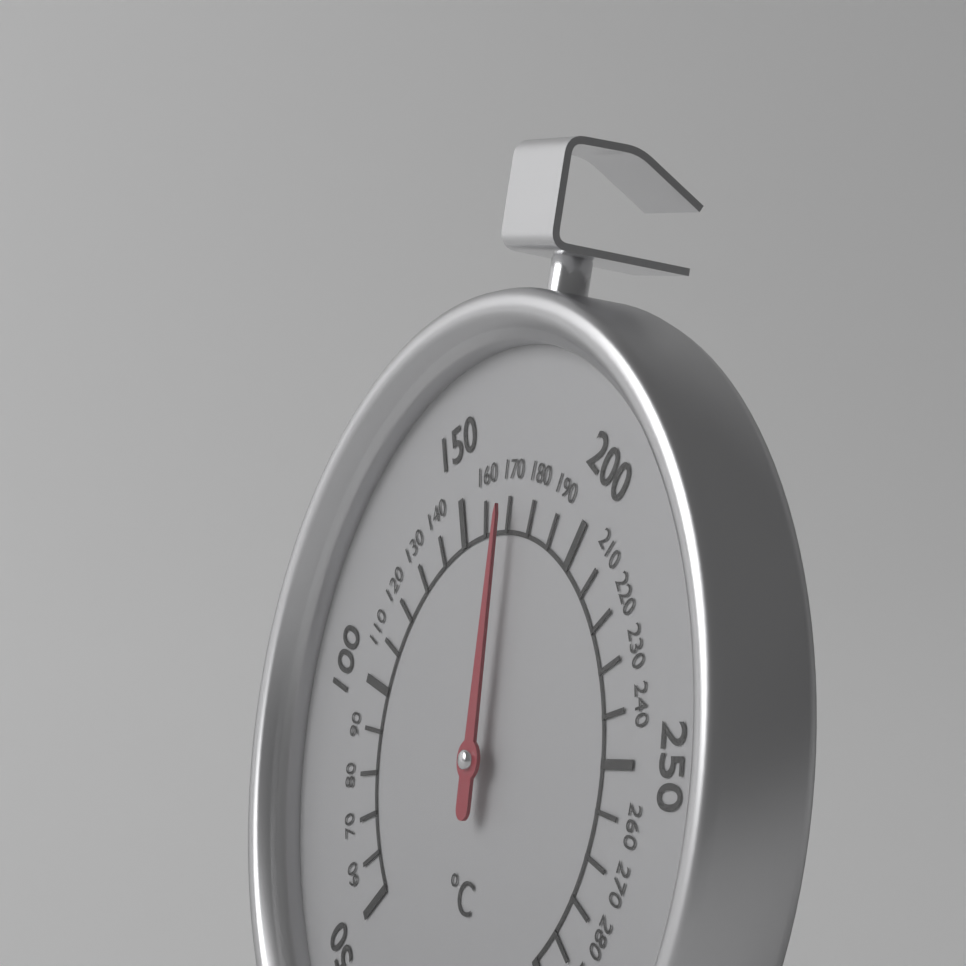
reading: 170 °C
